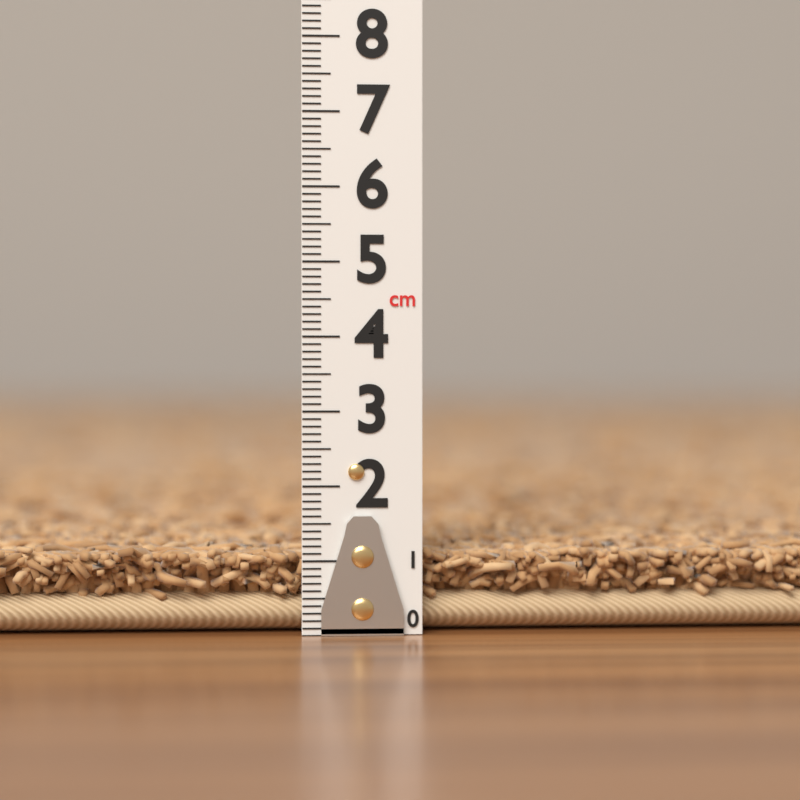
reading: 1.3 cm
